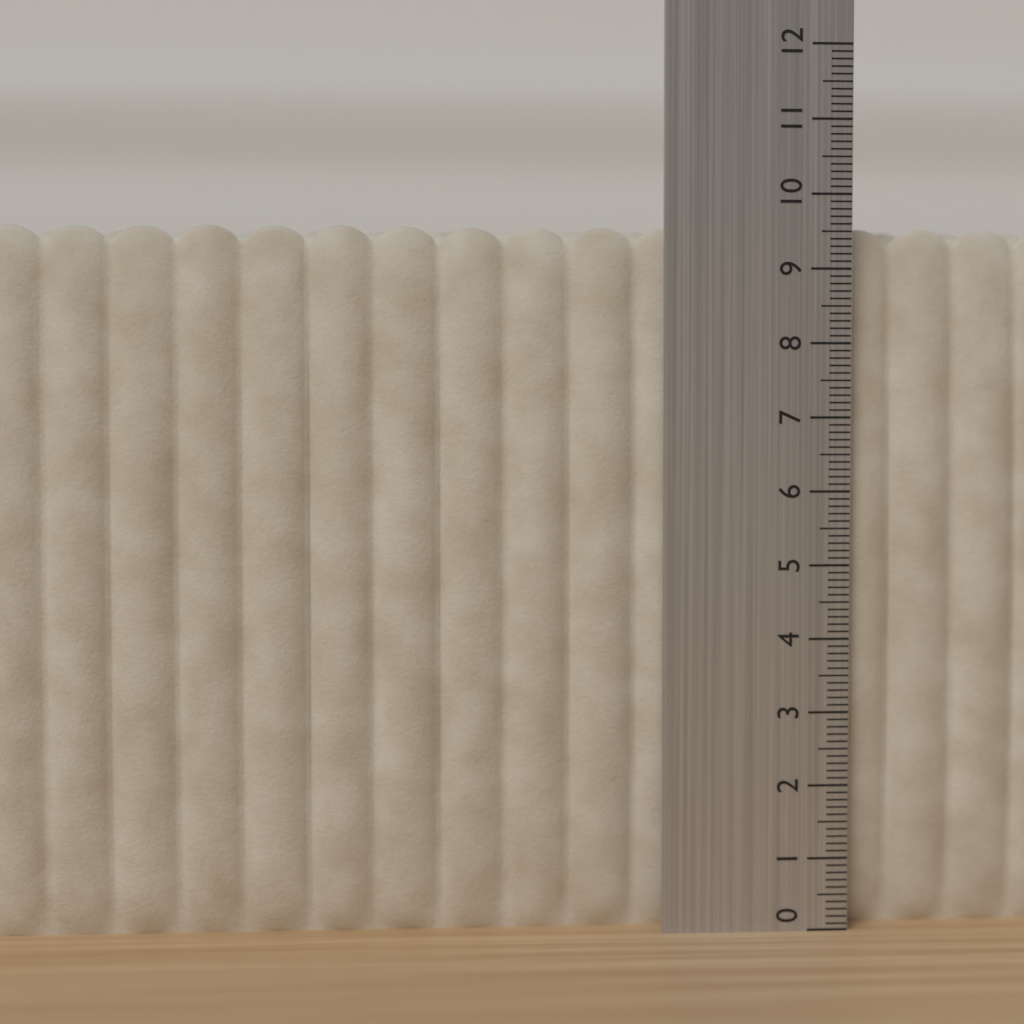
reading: 9.6 (no unit)
